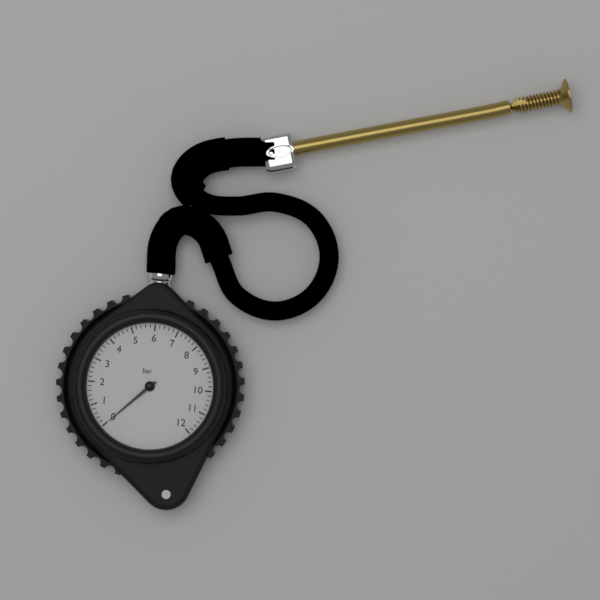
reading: 0.0 bar
